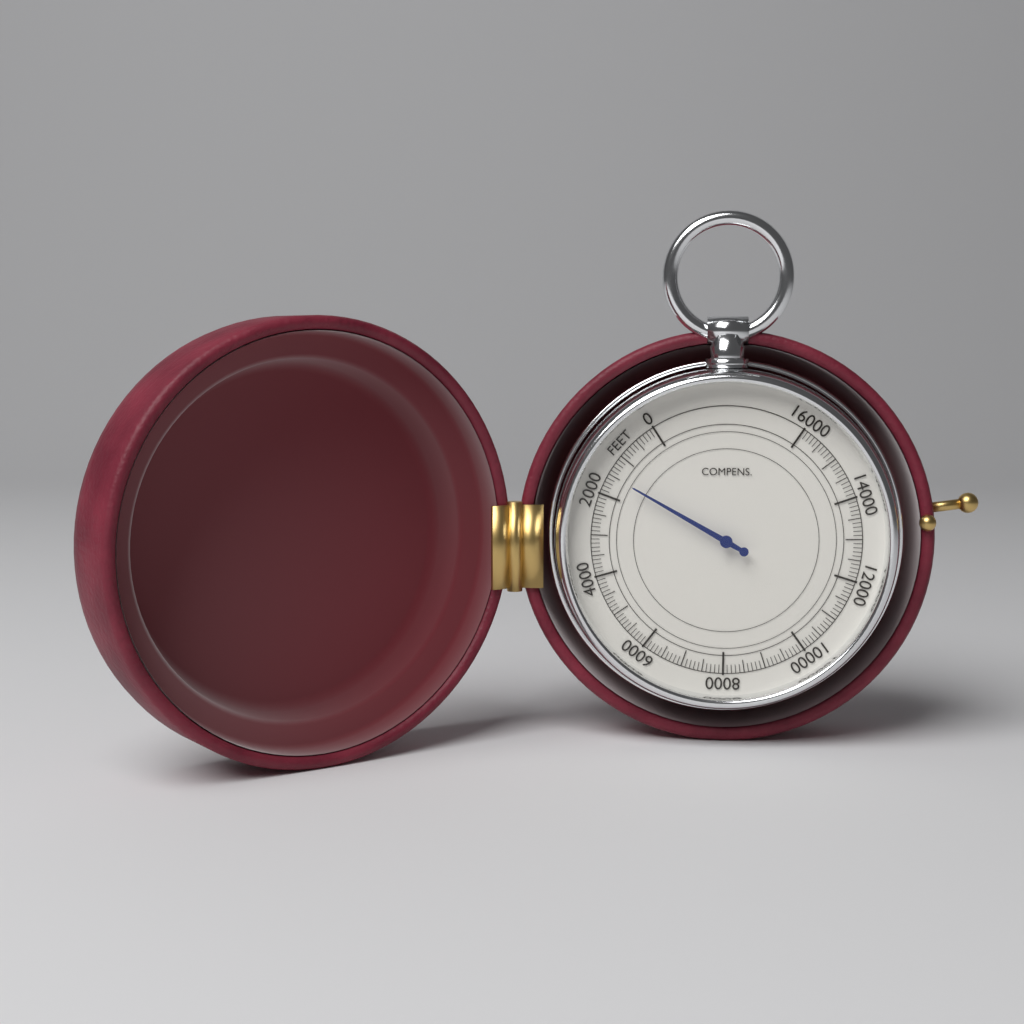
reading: 1500 feet
